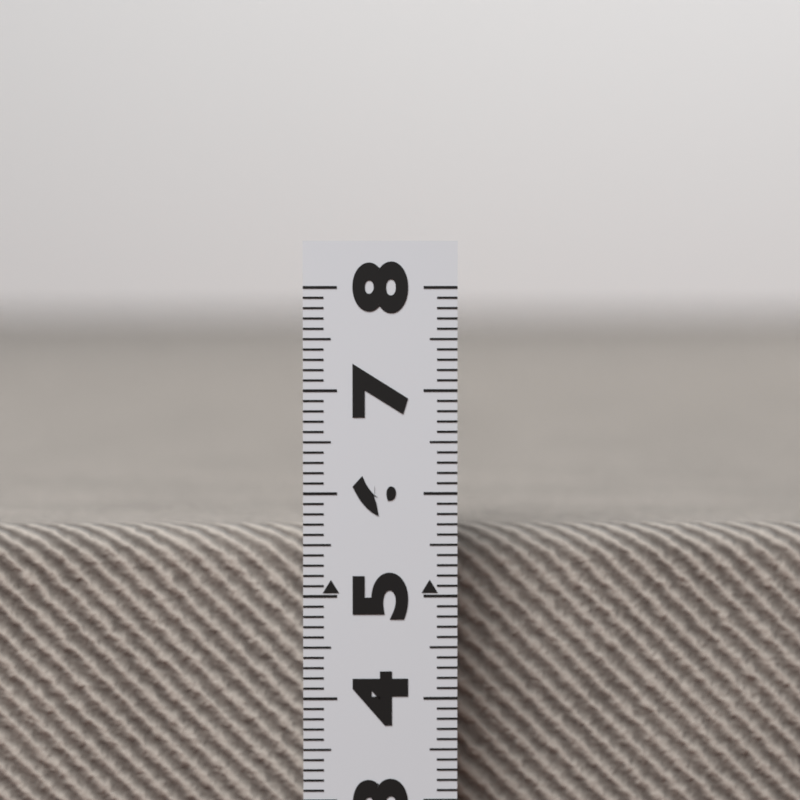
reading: 5.6 (no unit)
